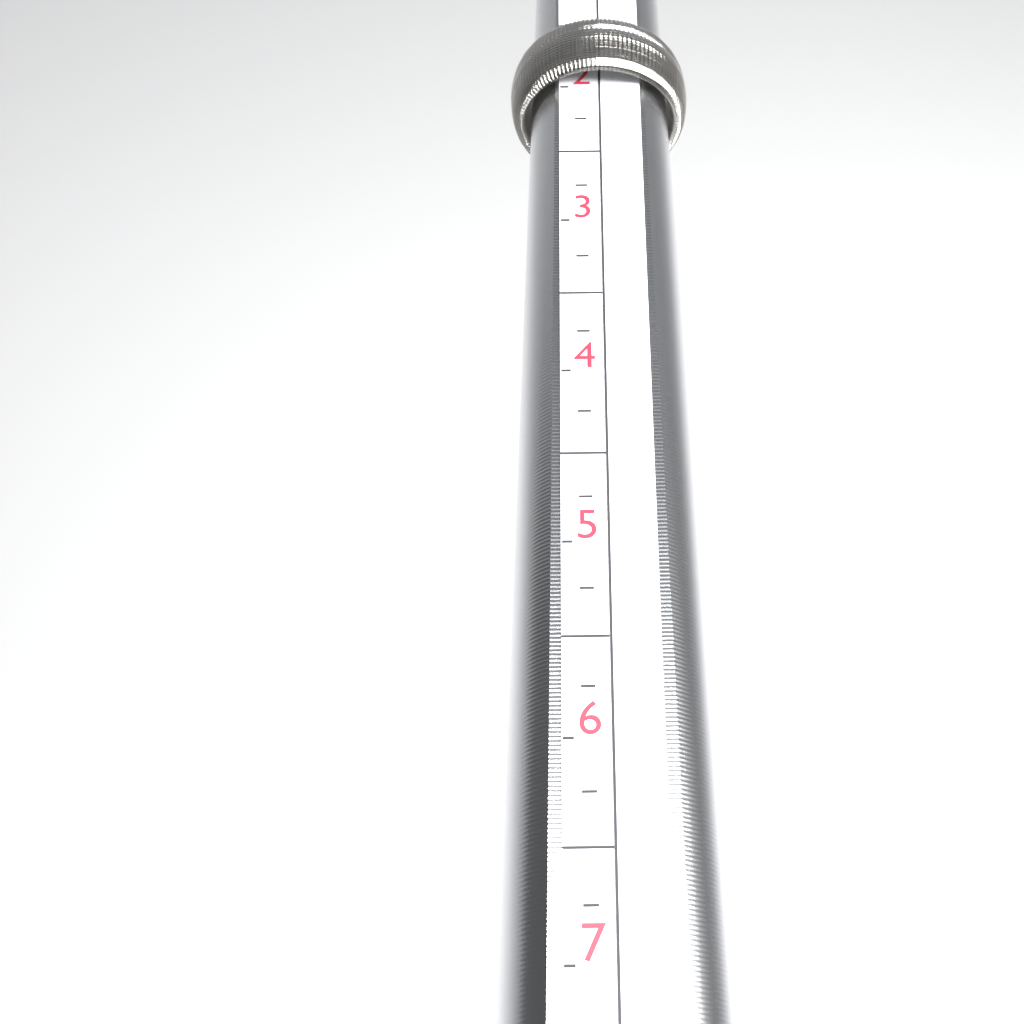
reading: 2.00 (no unit)
